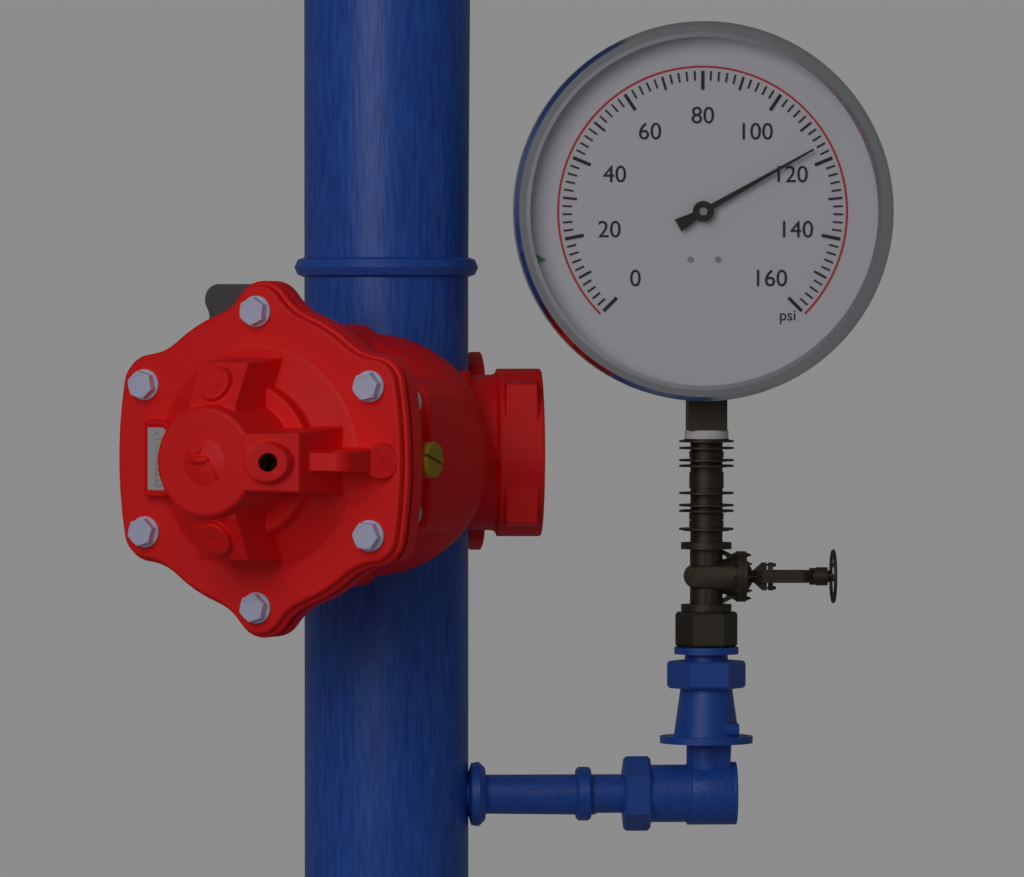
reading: 116 psi
